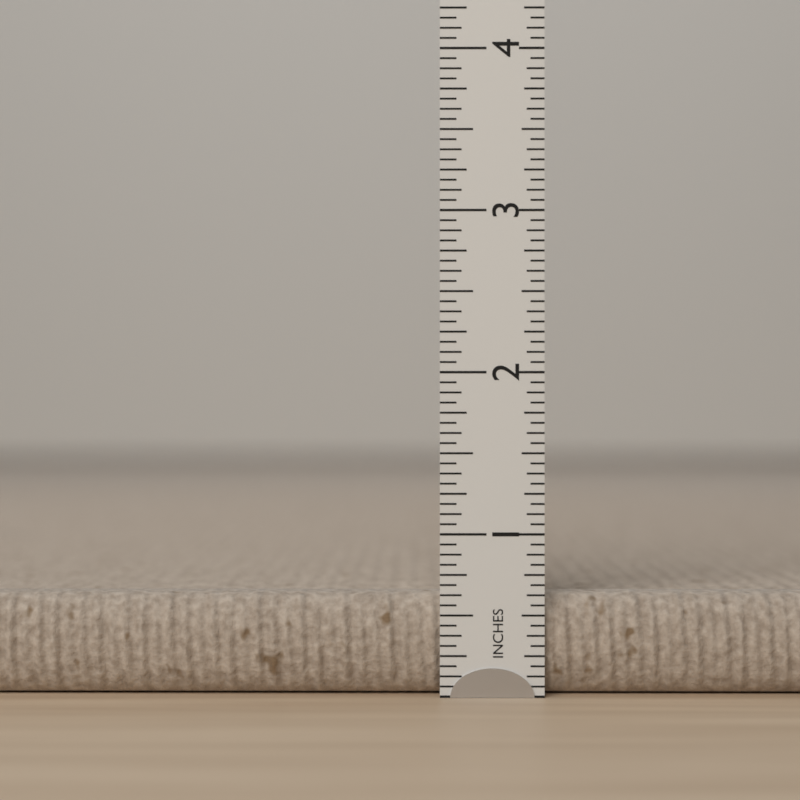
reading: 0.6250 in
